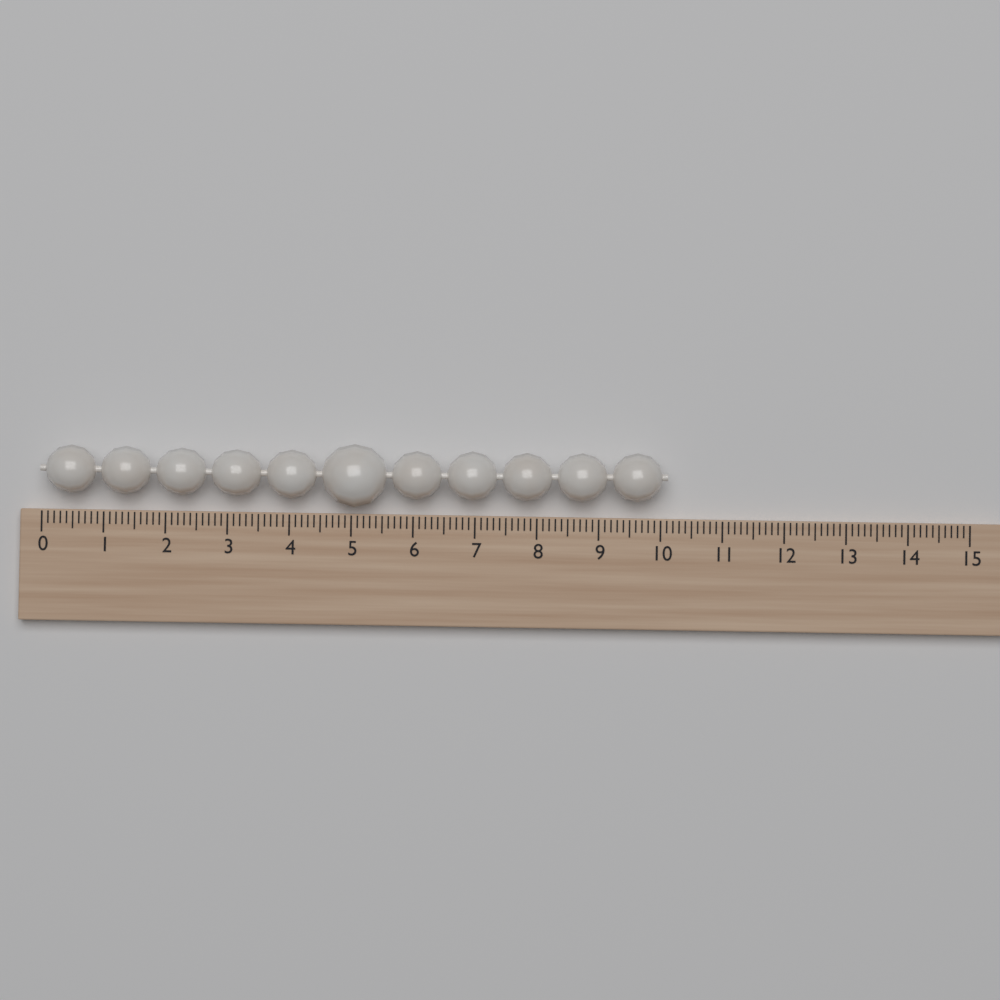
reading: 10.1 (no unit)
